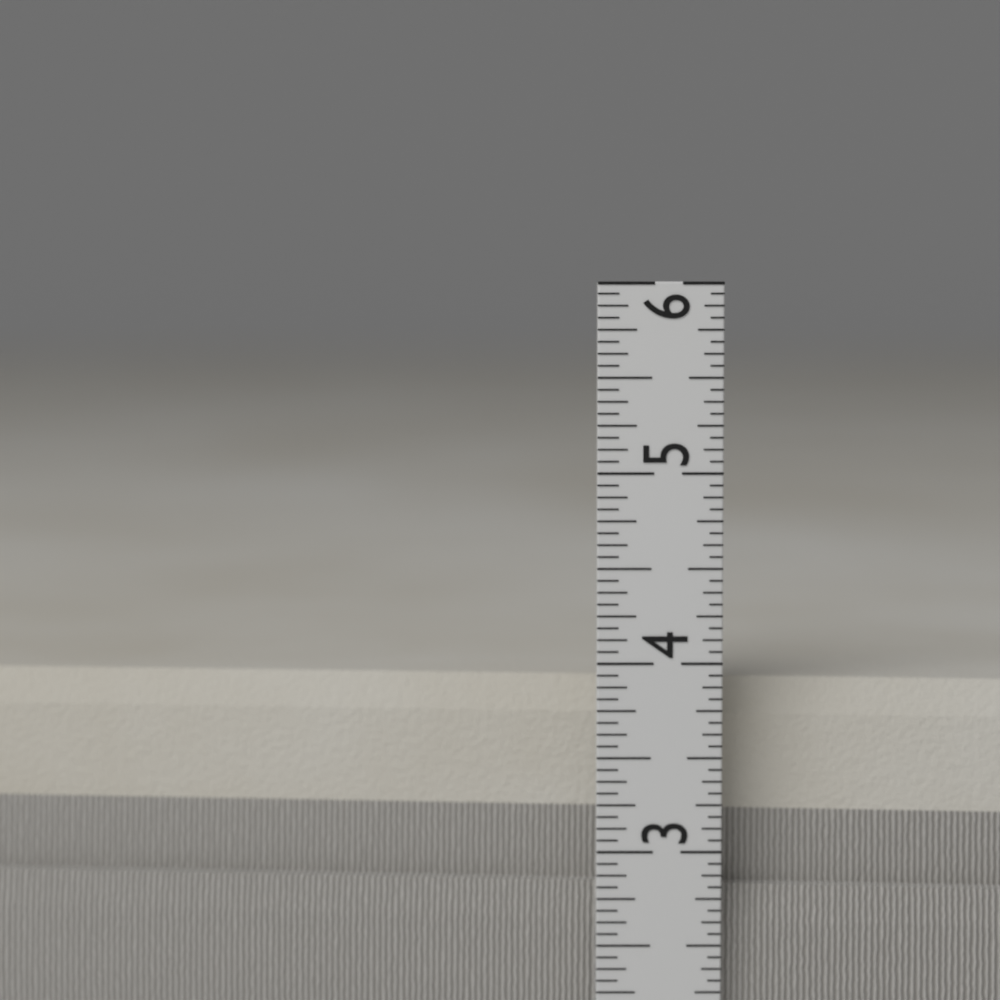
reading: 3.8750 in
